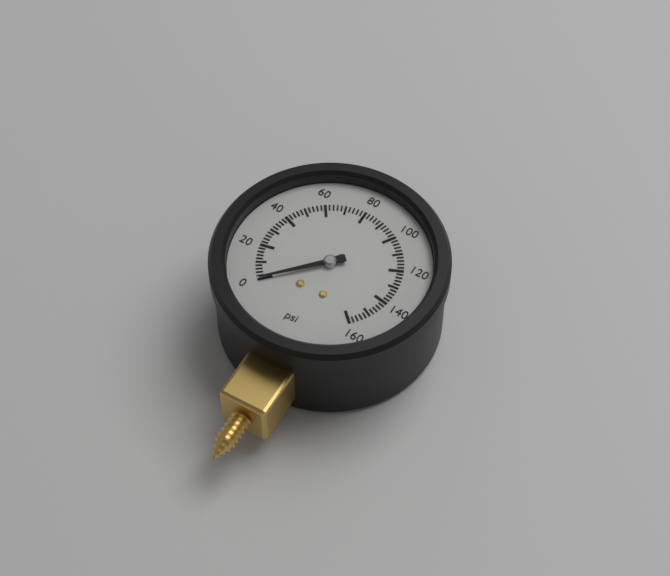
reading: 0 psi
